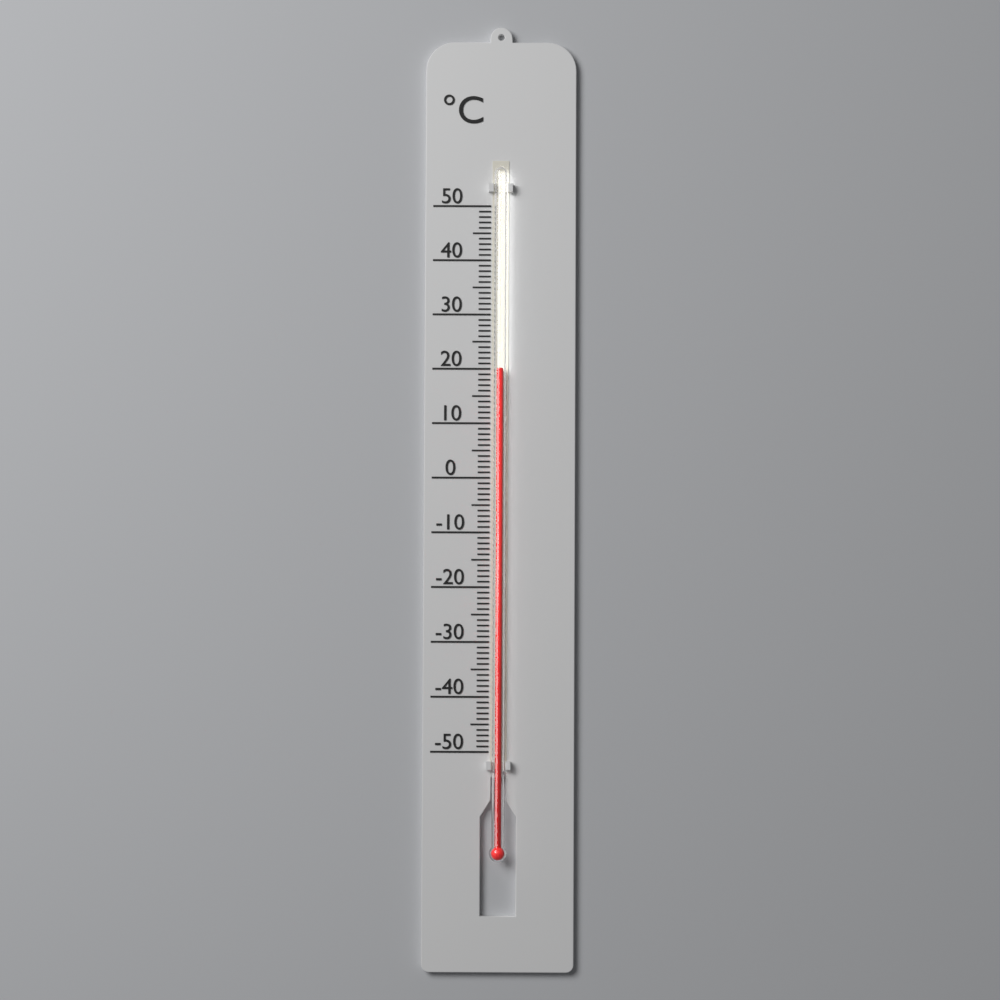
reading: 20 °C
